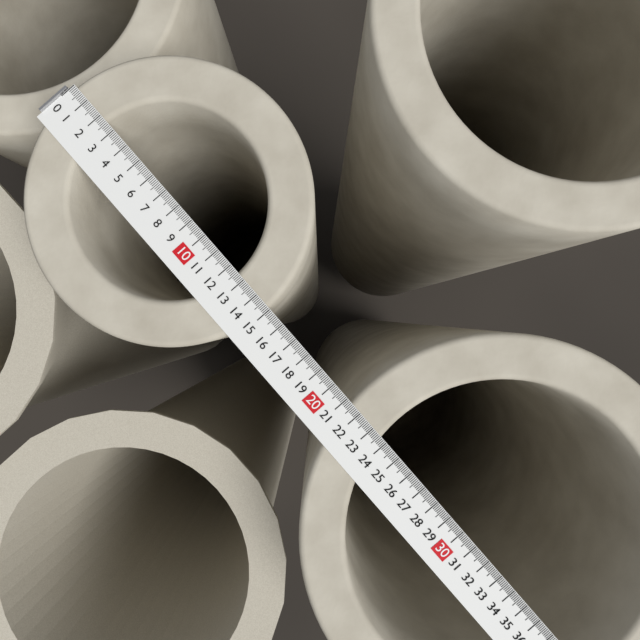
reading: 14.9 (no unit)
